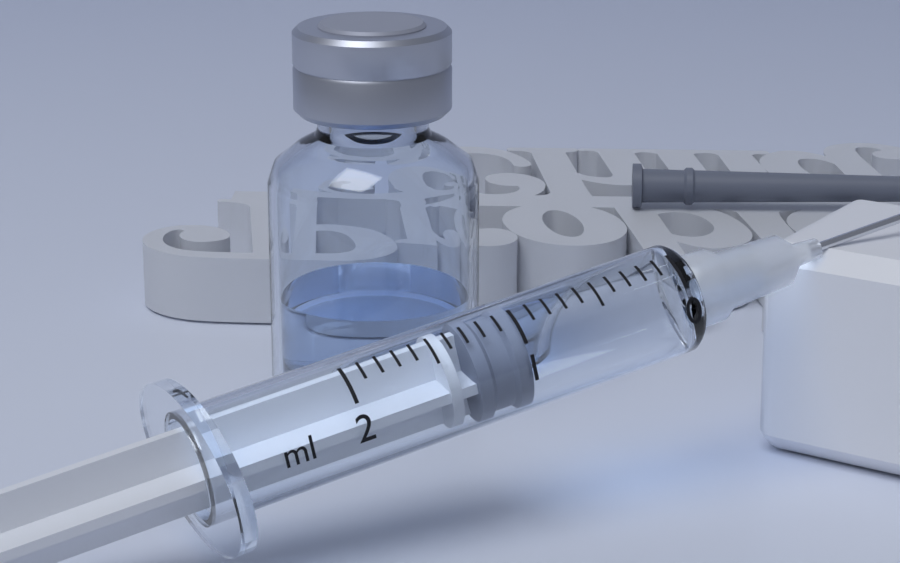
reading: 1.0 ml
